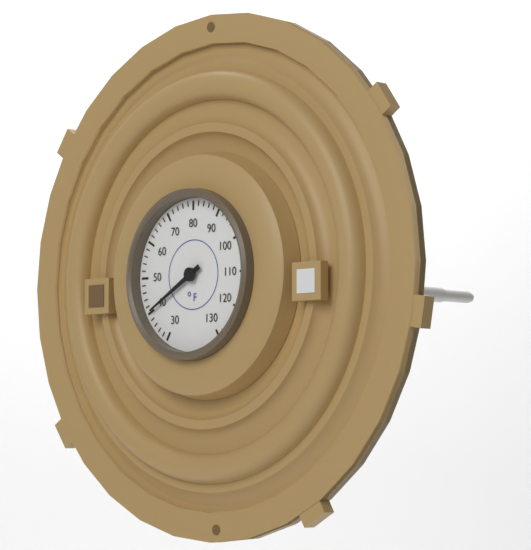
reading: 40 °F
